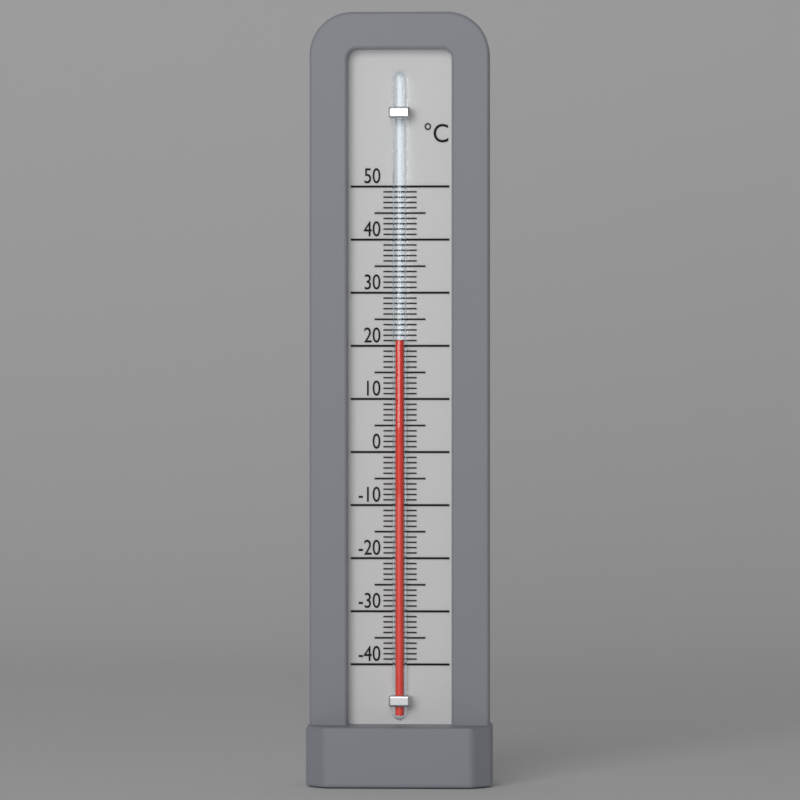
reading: 21 °C
